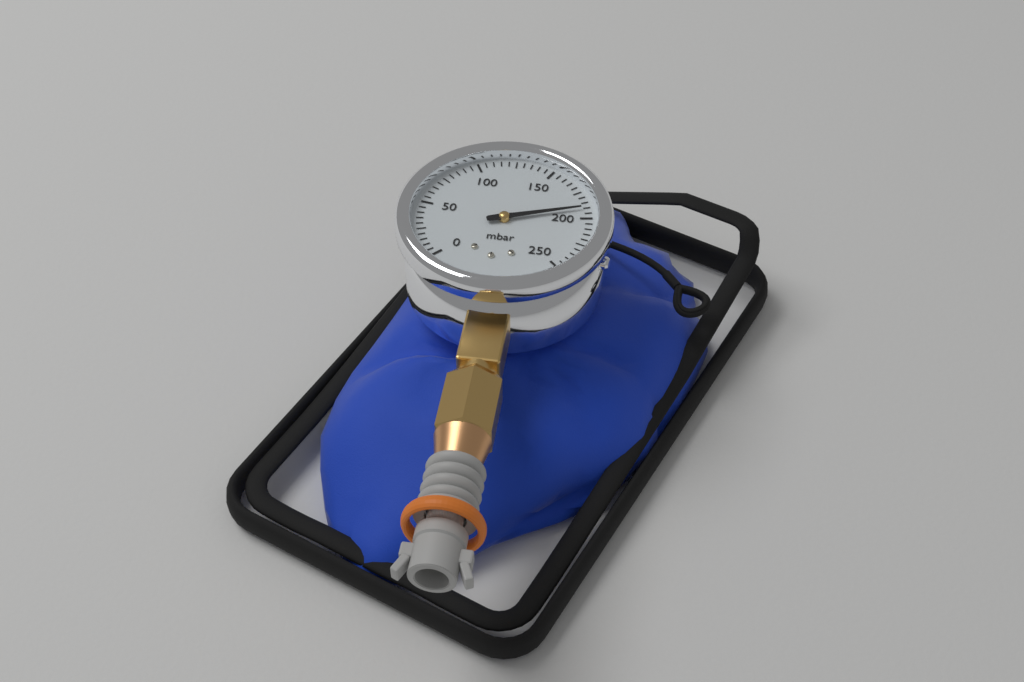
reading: 190 mbar
